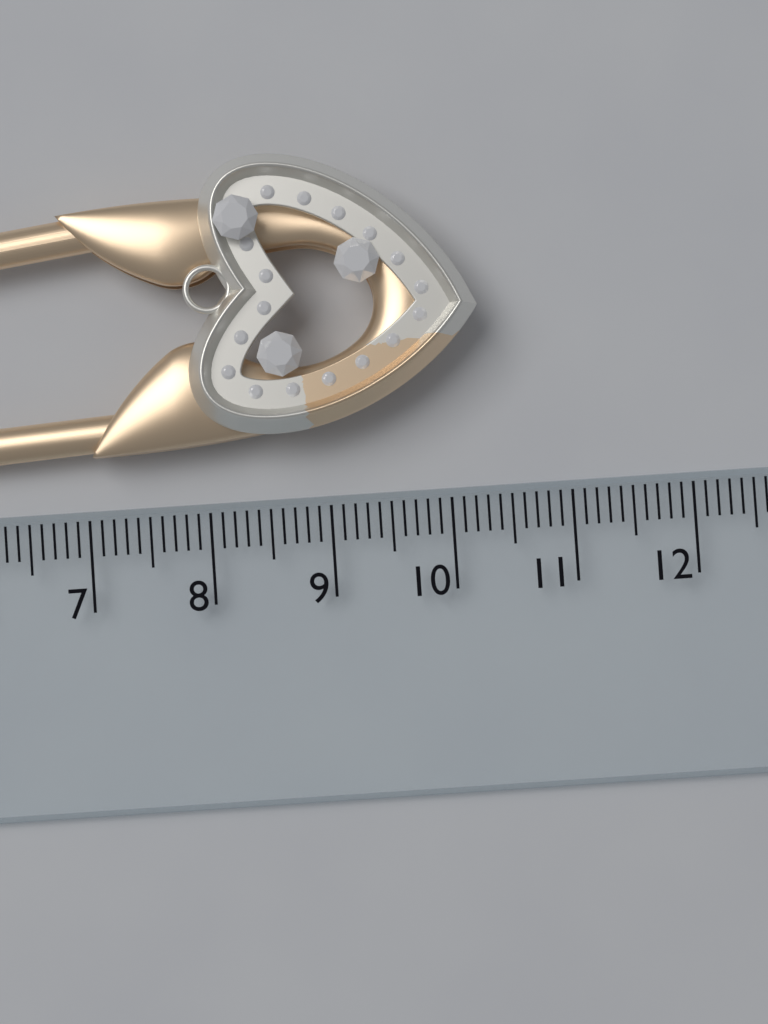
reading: 10.3 cm
